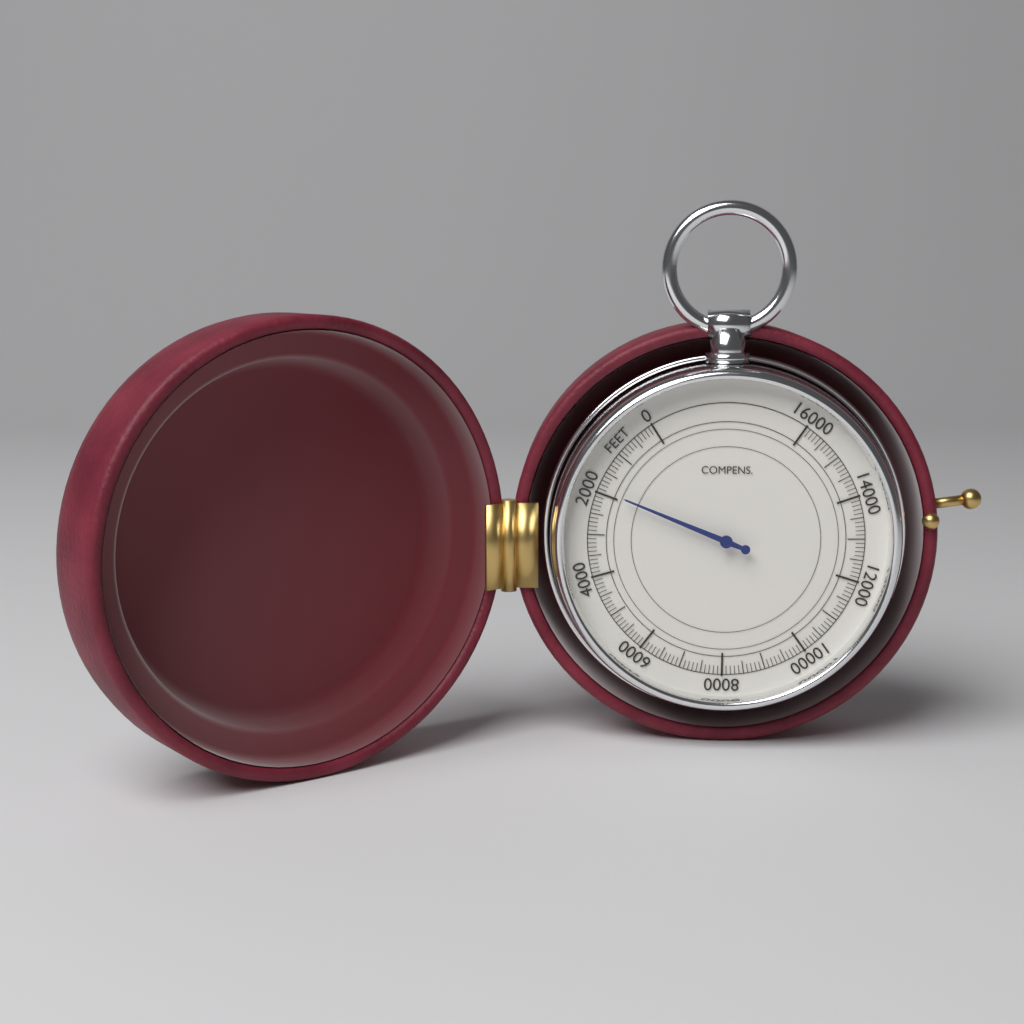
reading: 1900 feet
